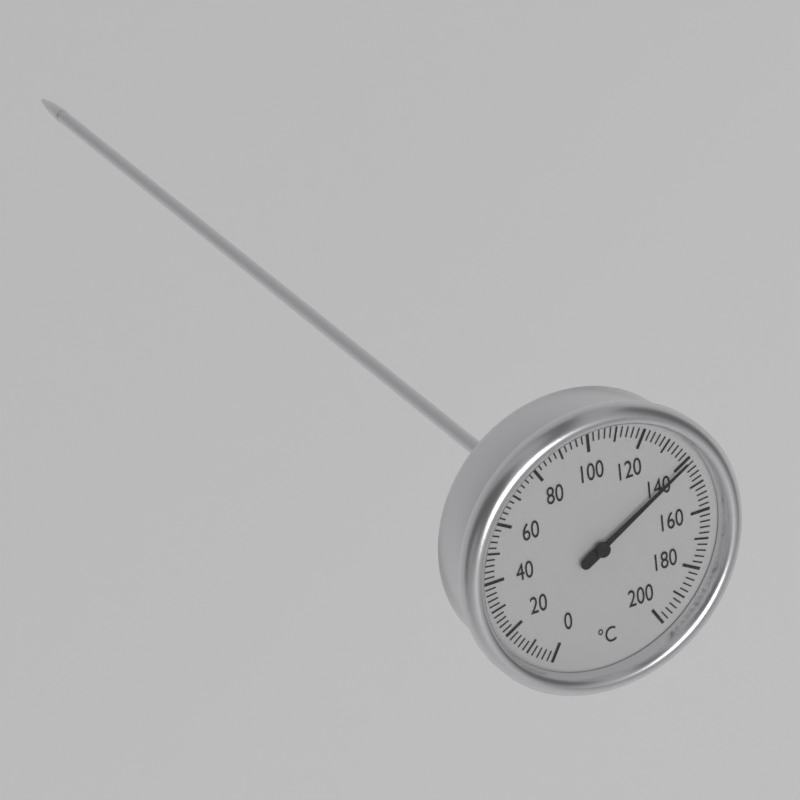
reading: 140 °C
